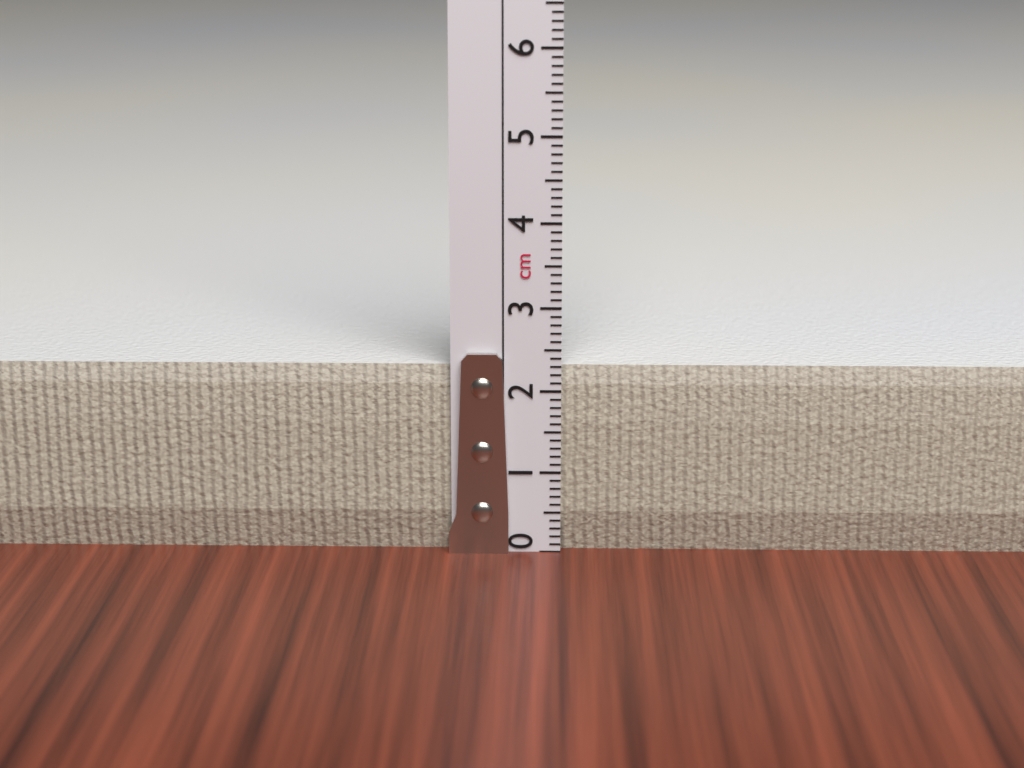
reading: 2.3 cm
